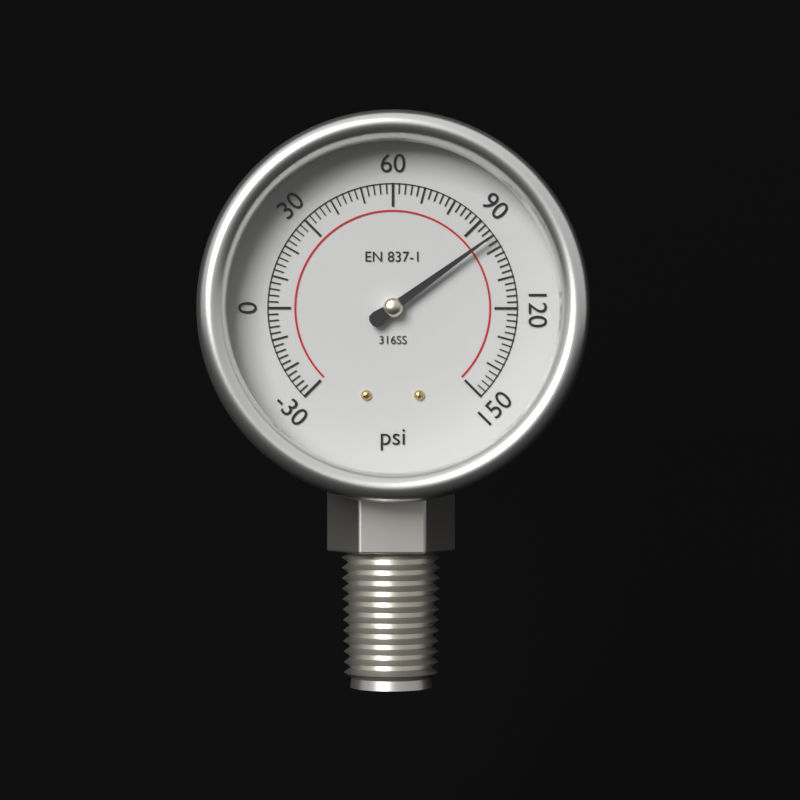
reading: 96 psi
